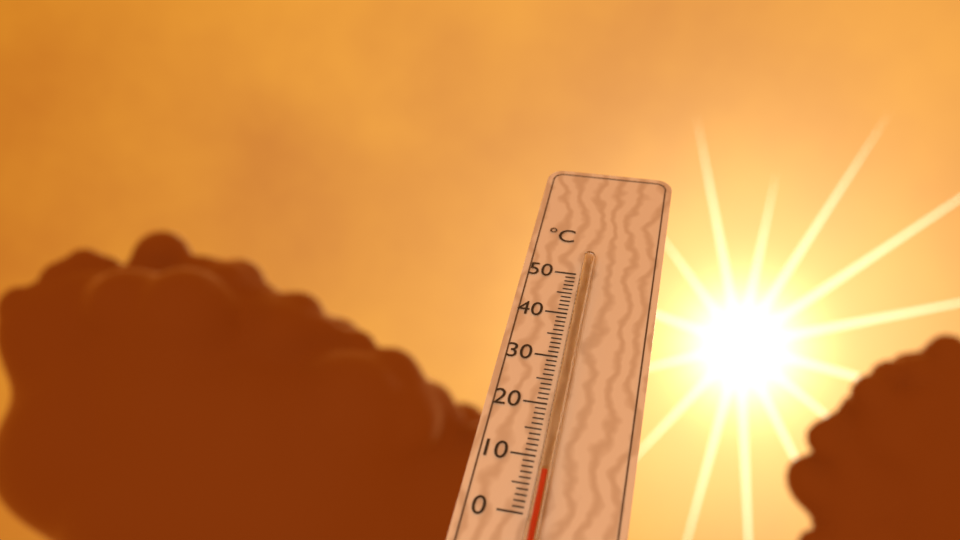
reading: 7 °C
